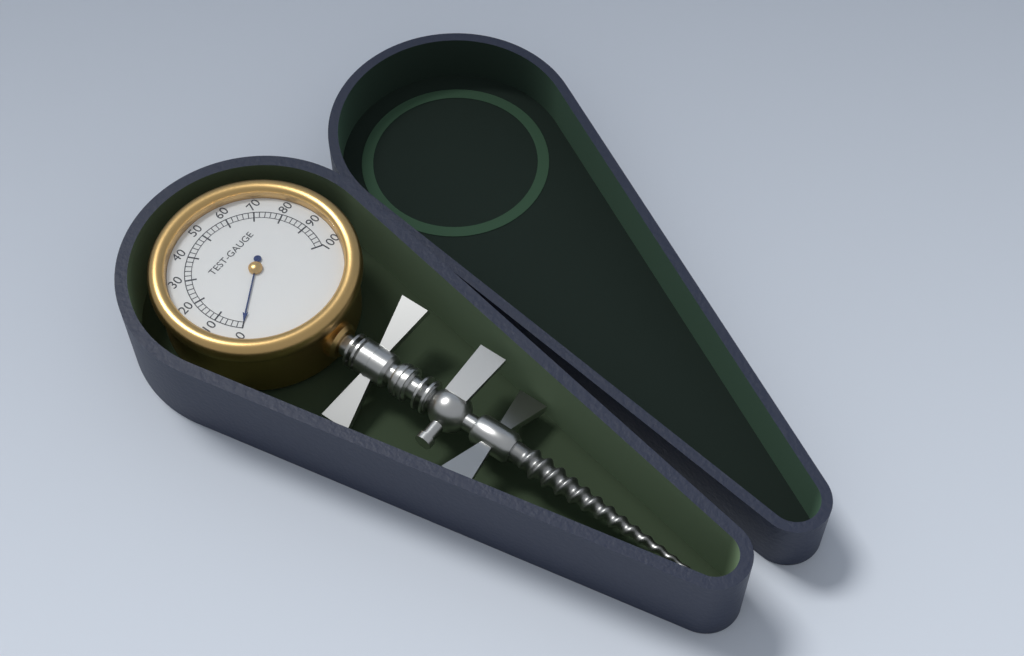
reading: 0 (no unit)
